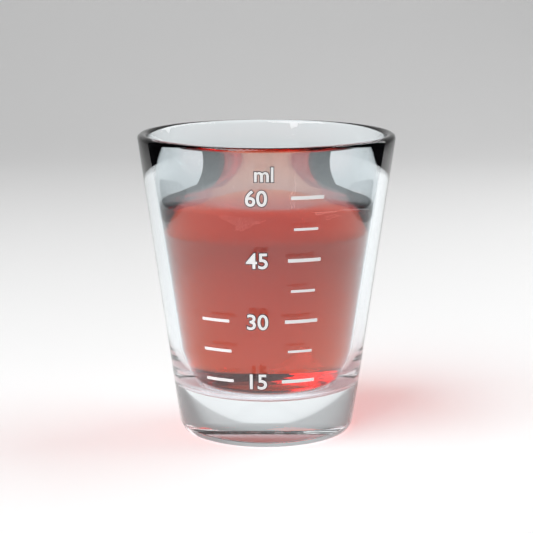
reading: 55.0 ml
